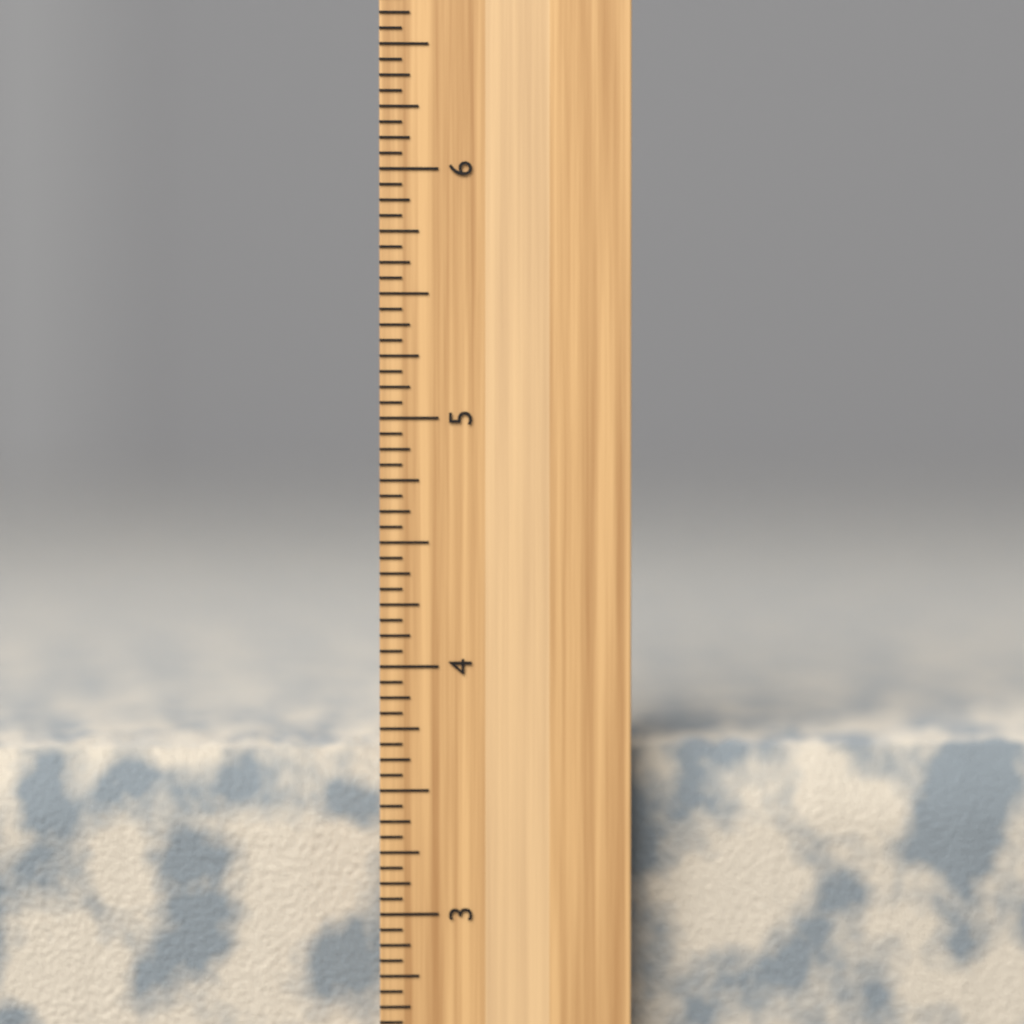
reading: 3.6875 inch
